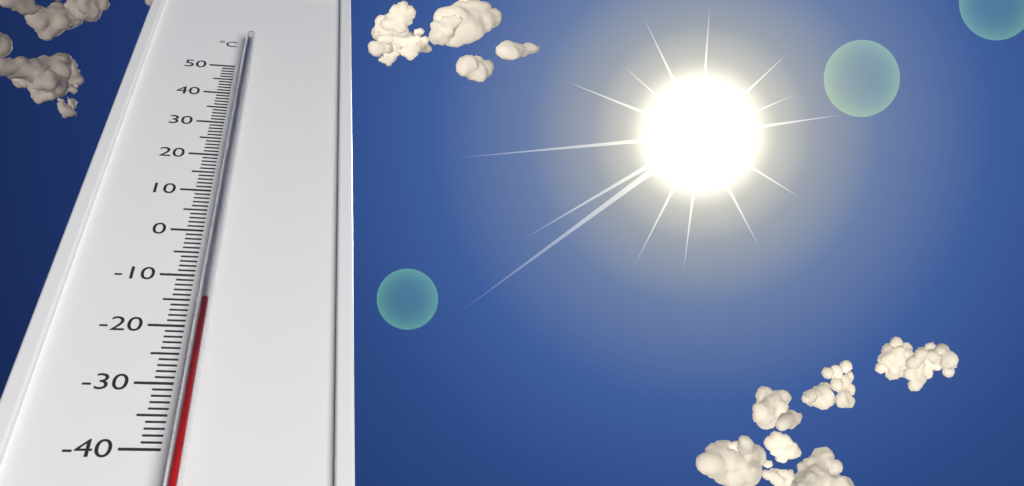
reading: -17 °C
